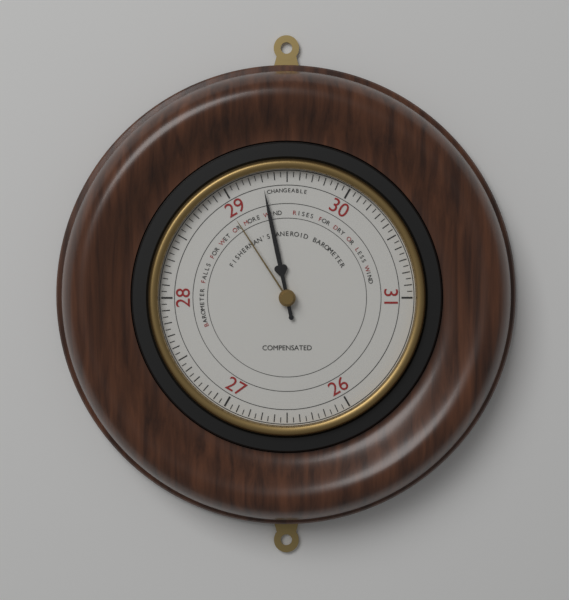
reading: 29.30 (no unit)
